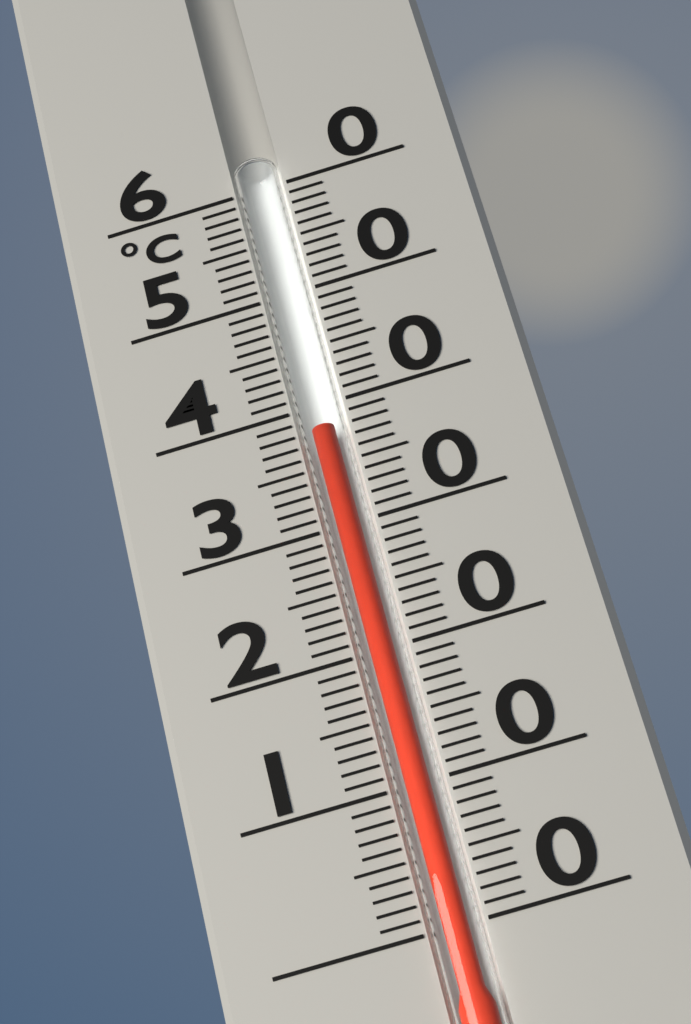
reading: 38 °C
